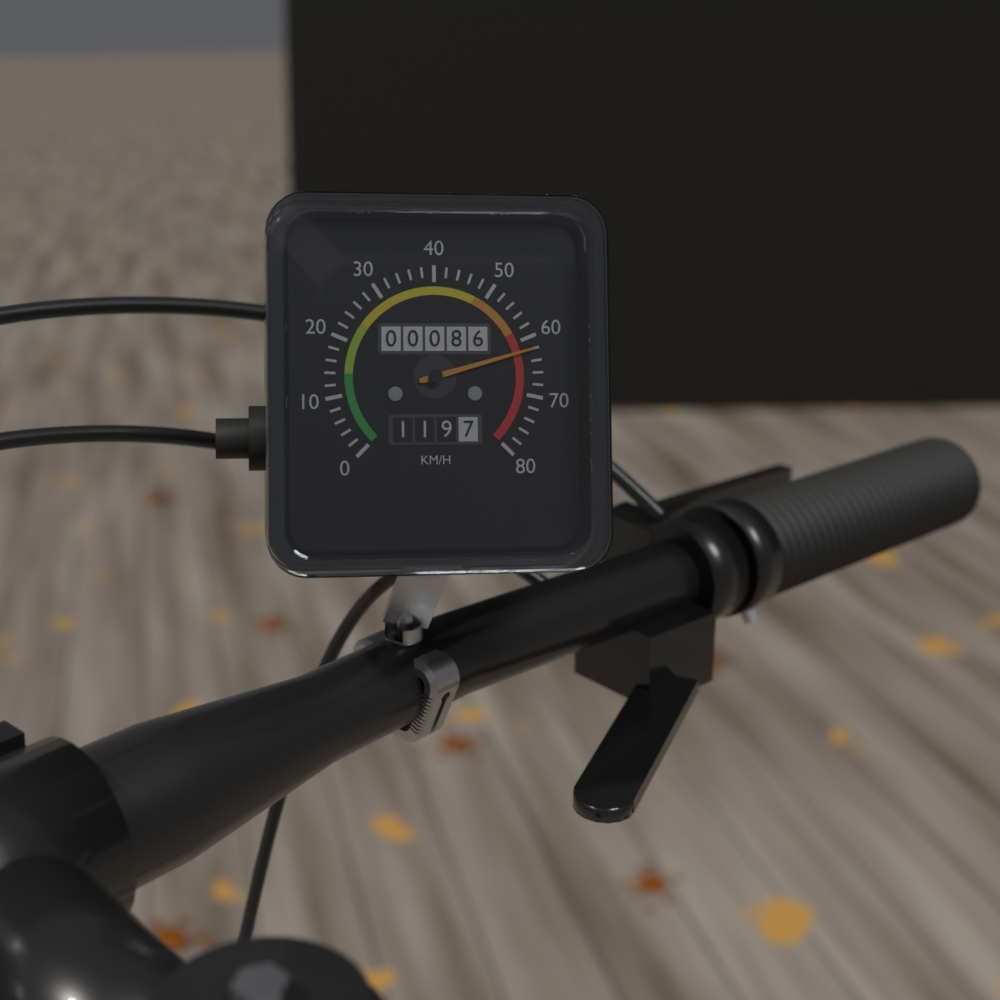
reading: 62 km/h
